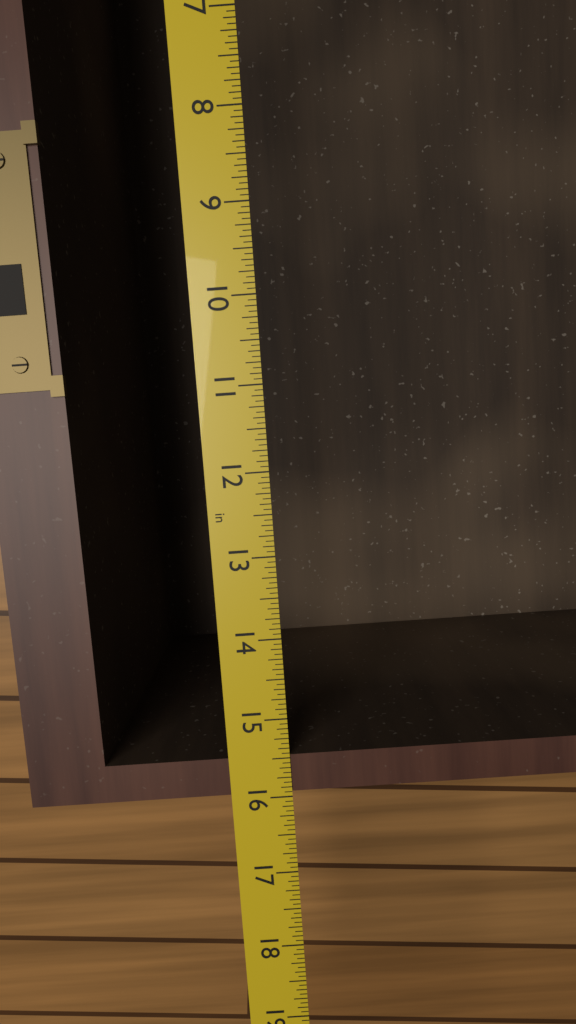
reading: 15.9375 in
